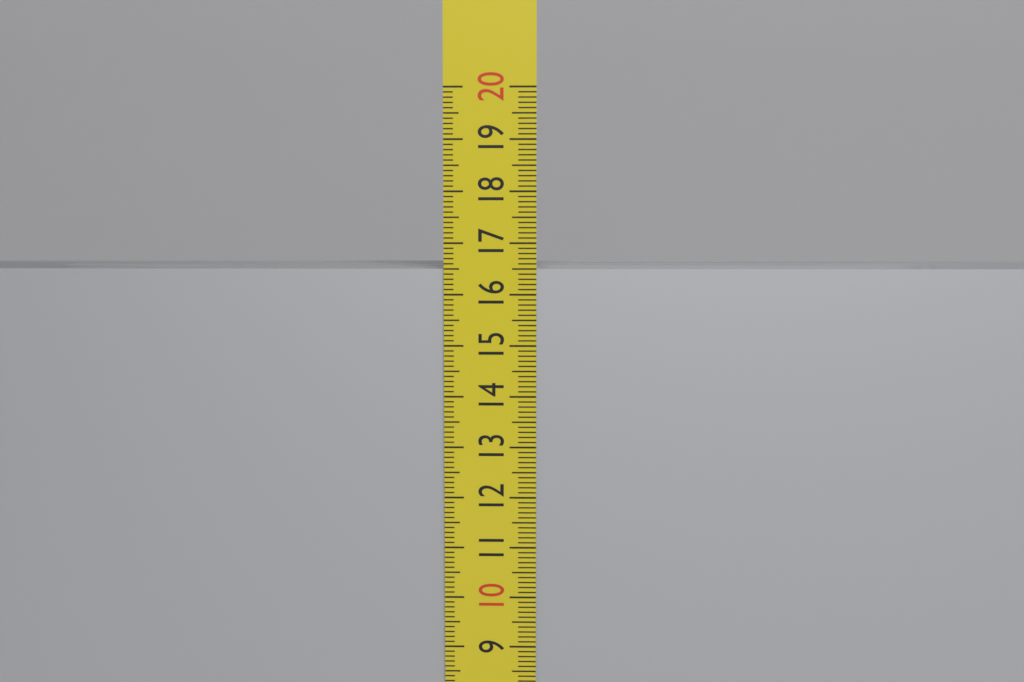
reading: 16.5 cm
